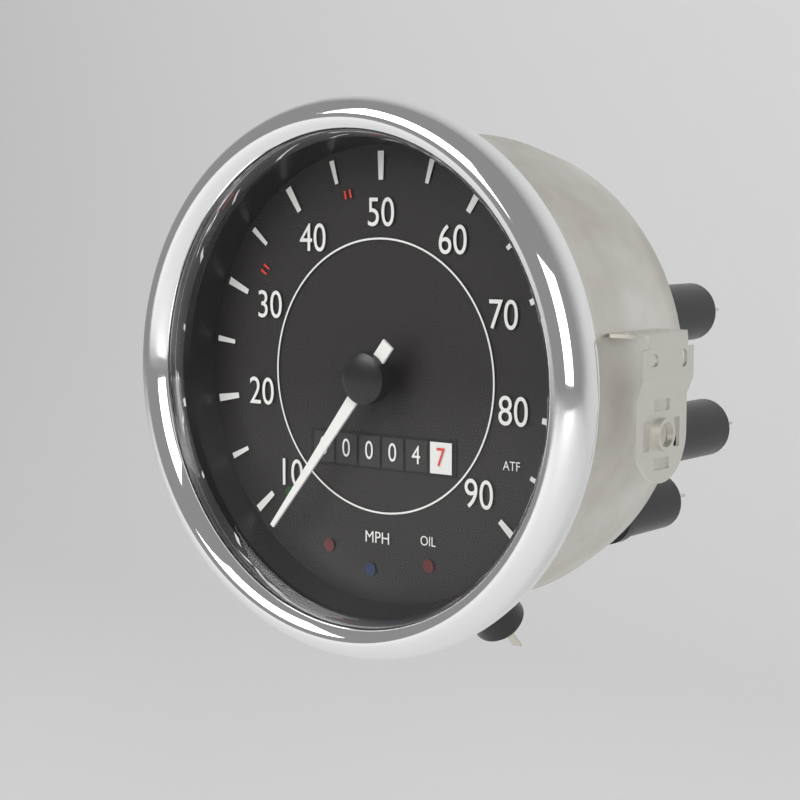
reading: 7 MPH
